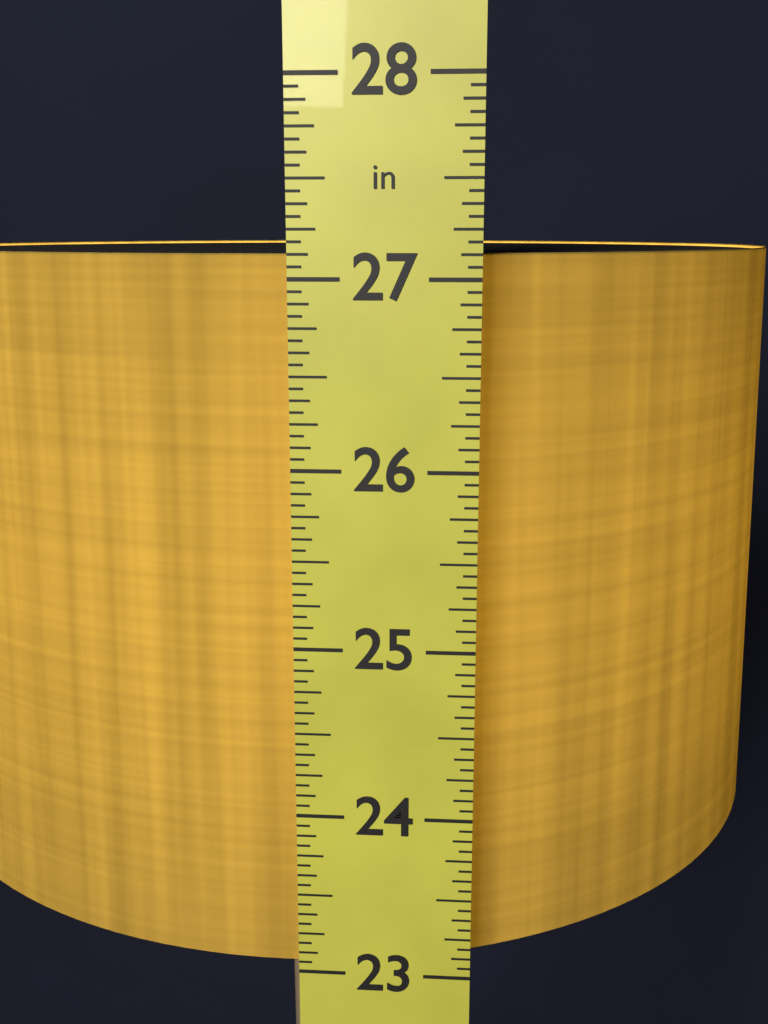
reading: 27.1250 in
